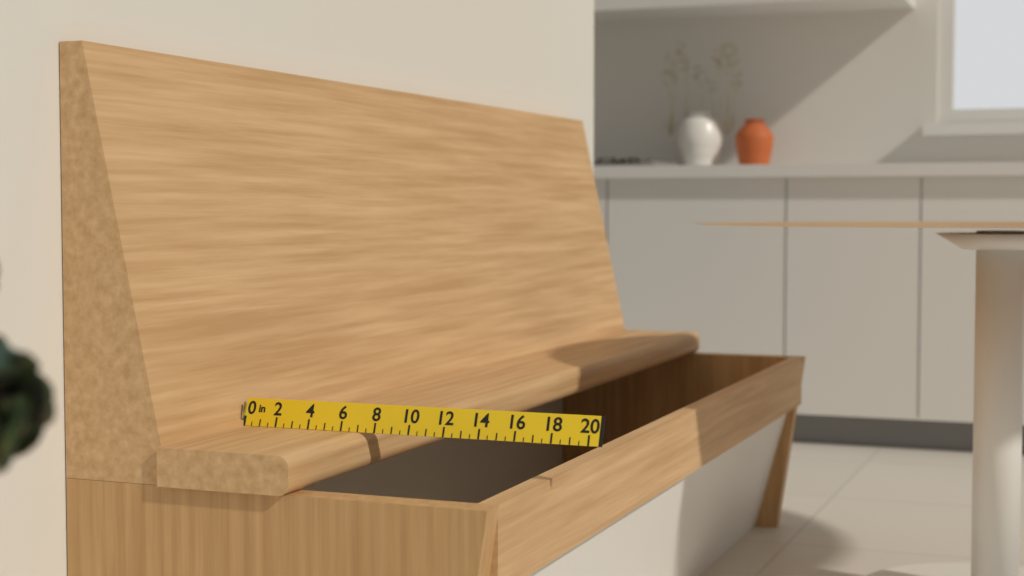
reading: 7.5 in
